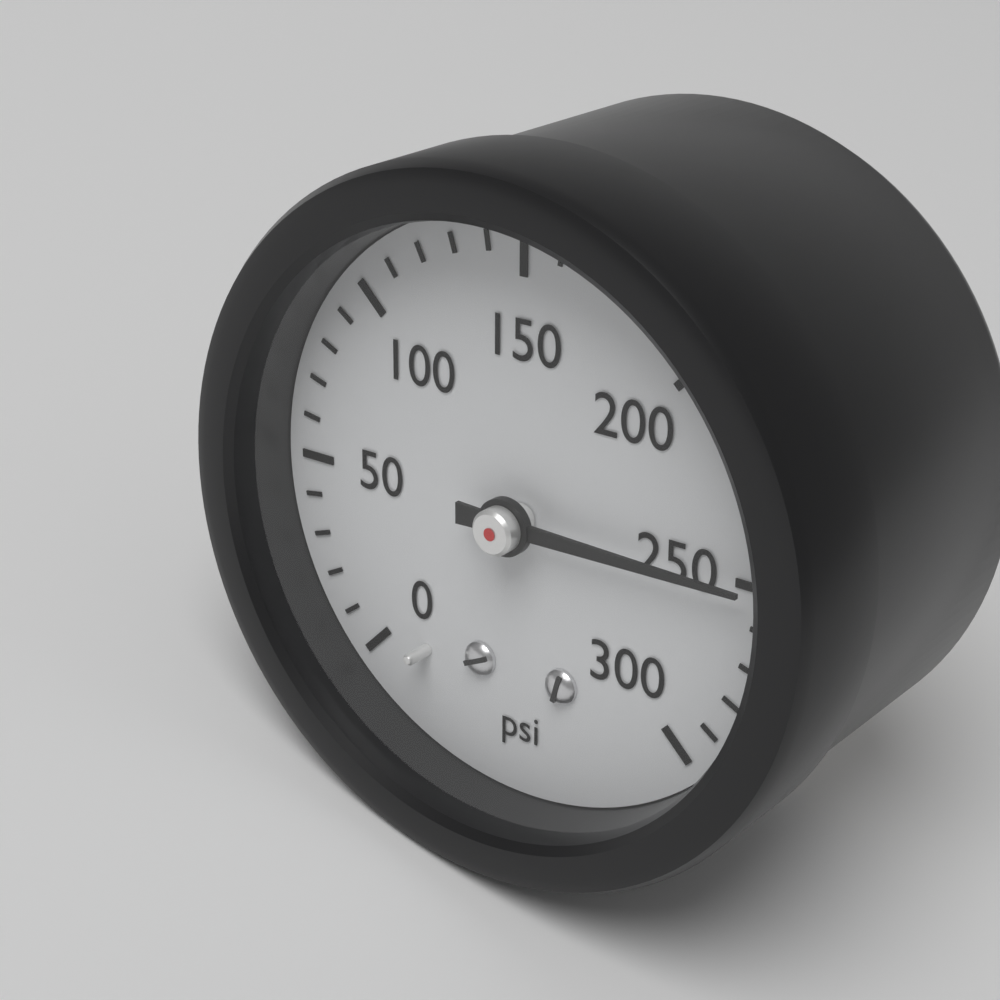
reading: 250 psi
